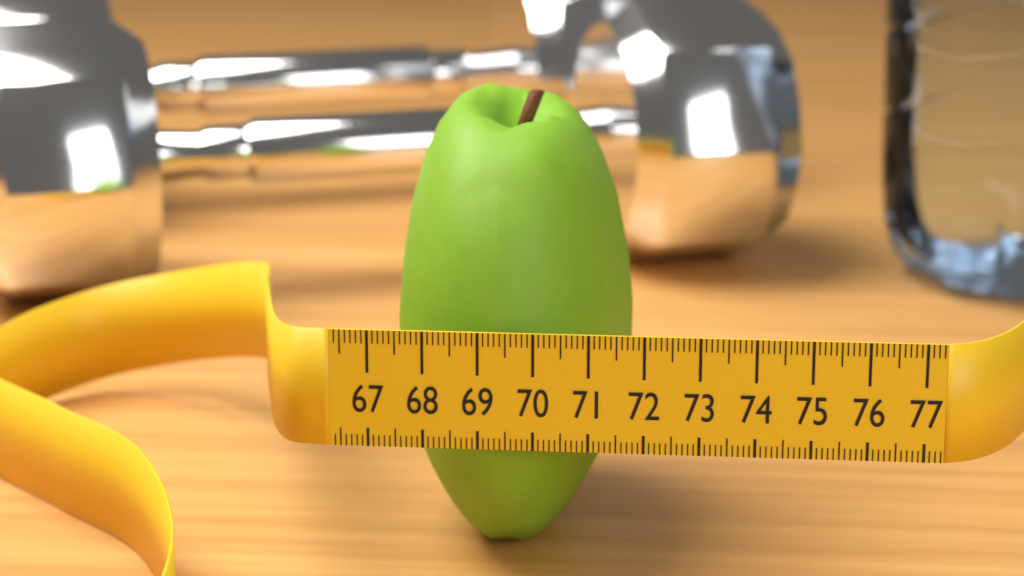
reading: 71.6 (no unit)
